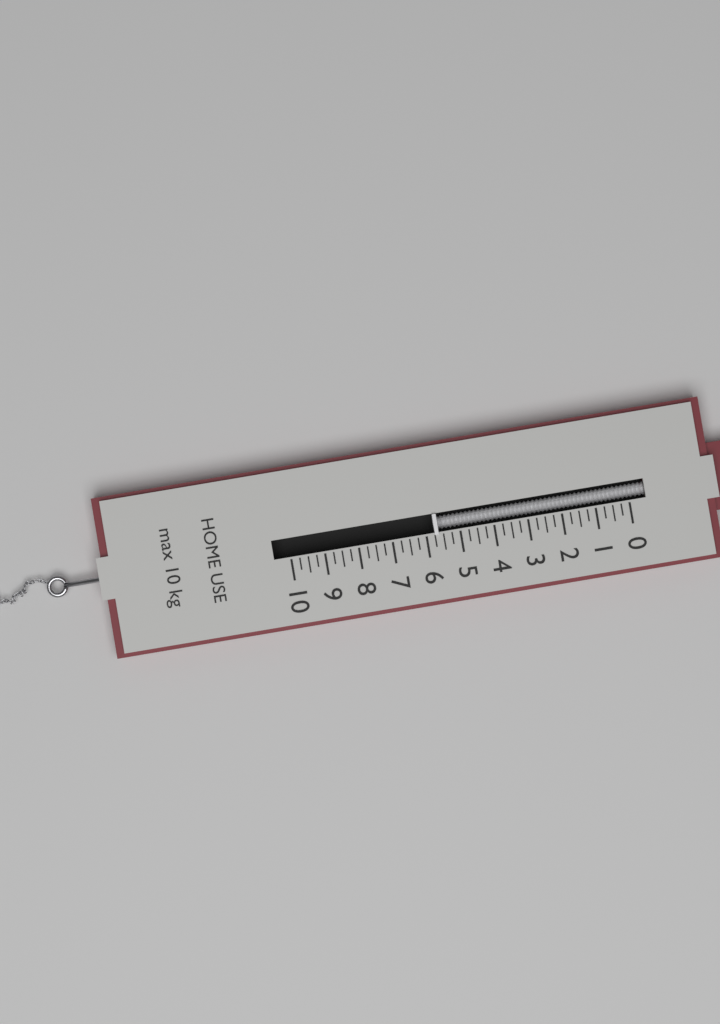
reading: 5.75 kg
